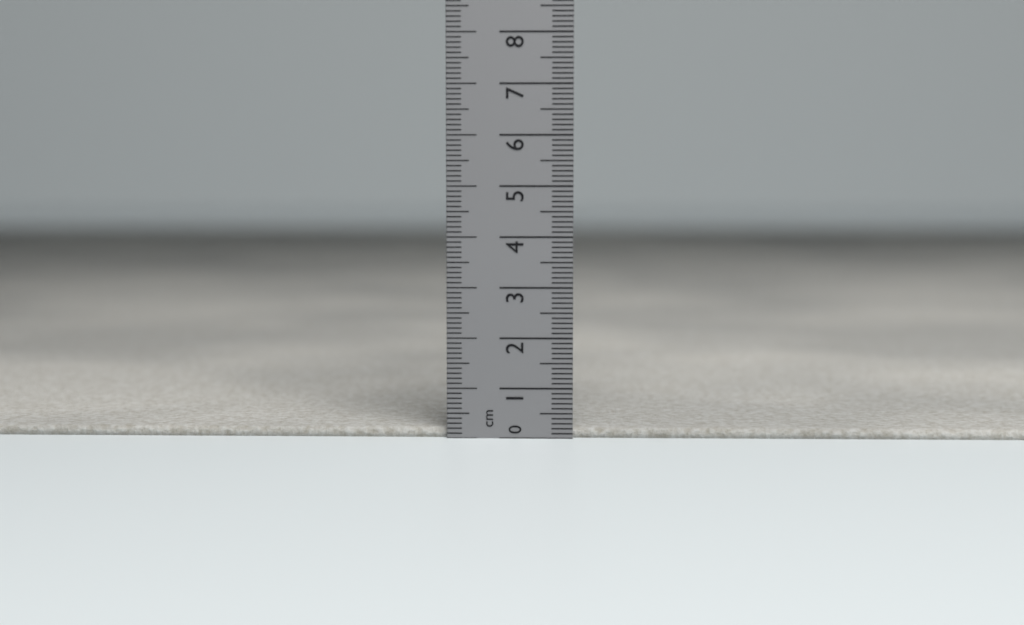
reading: 0.2 cm
